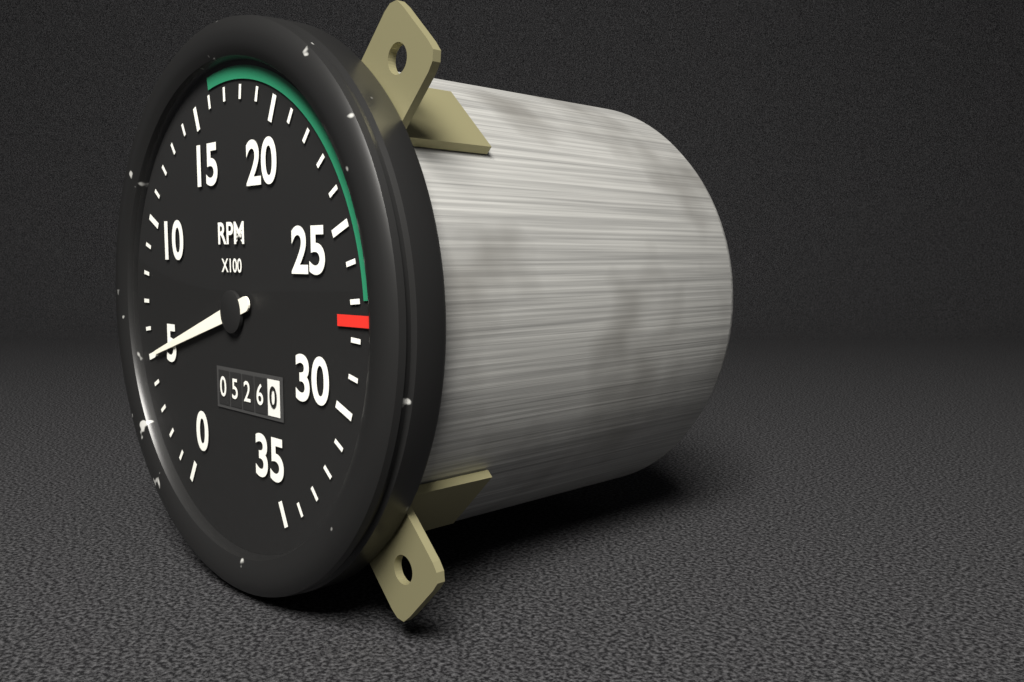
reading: 500 RPM
